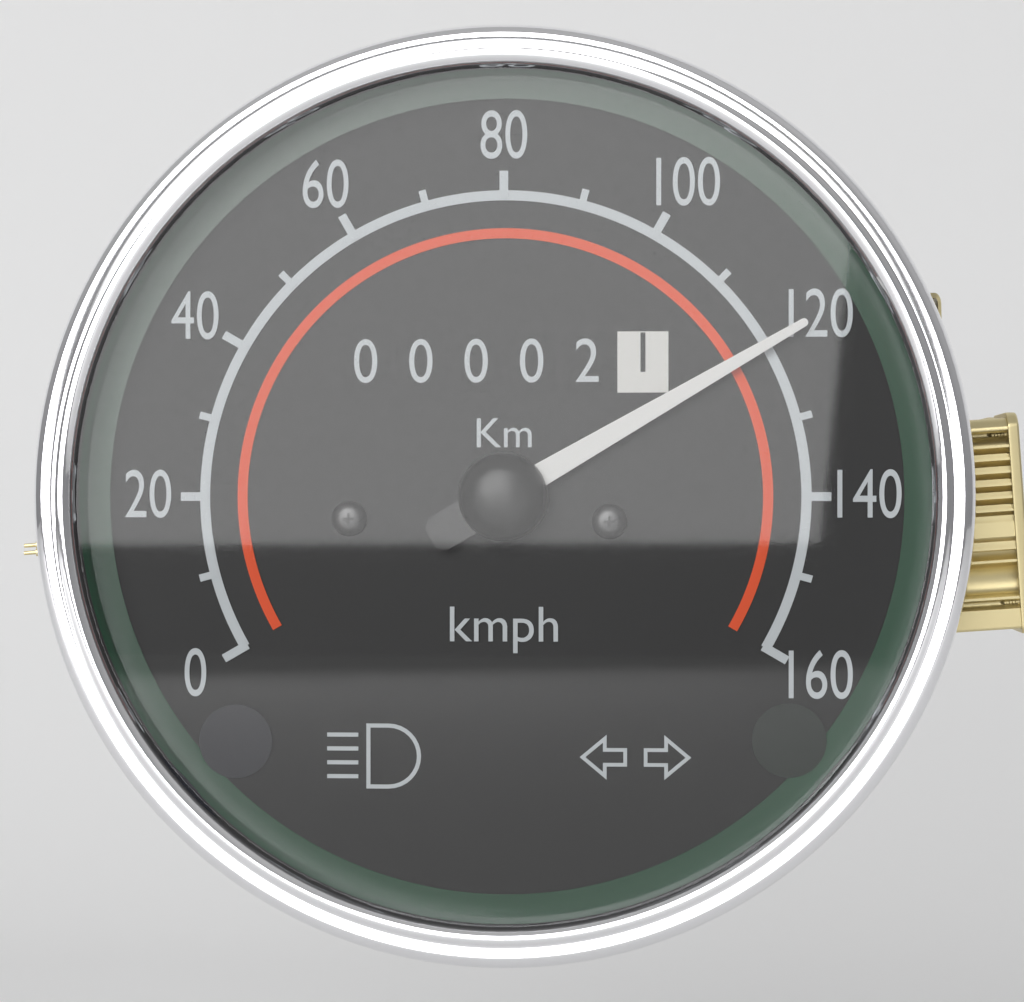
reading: 120 kmph
